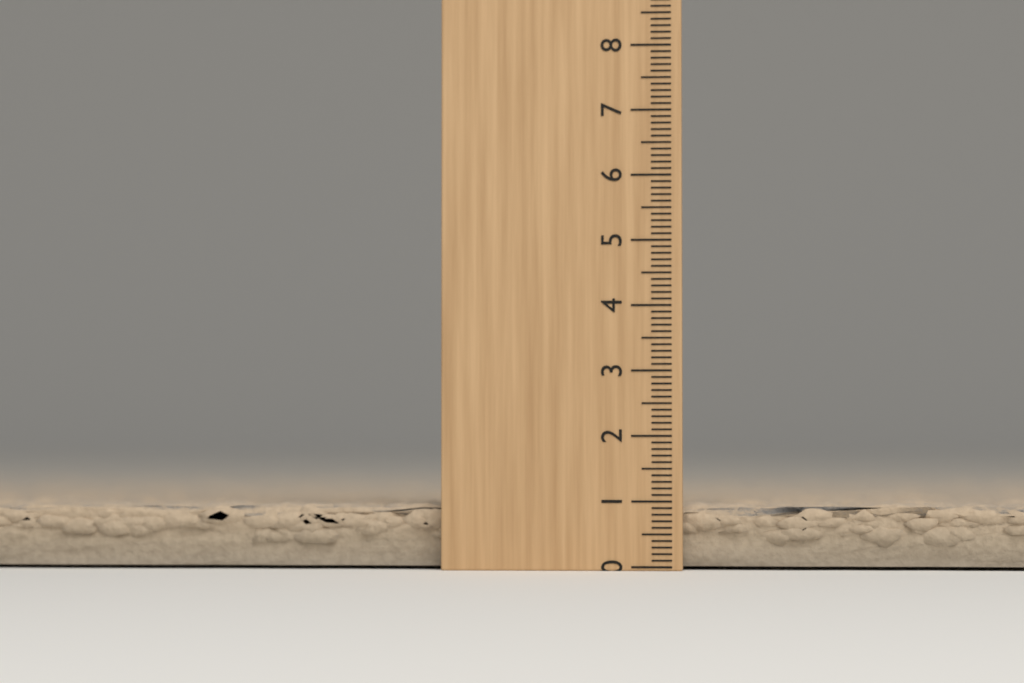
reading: 1.0 (no unit)
